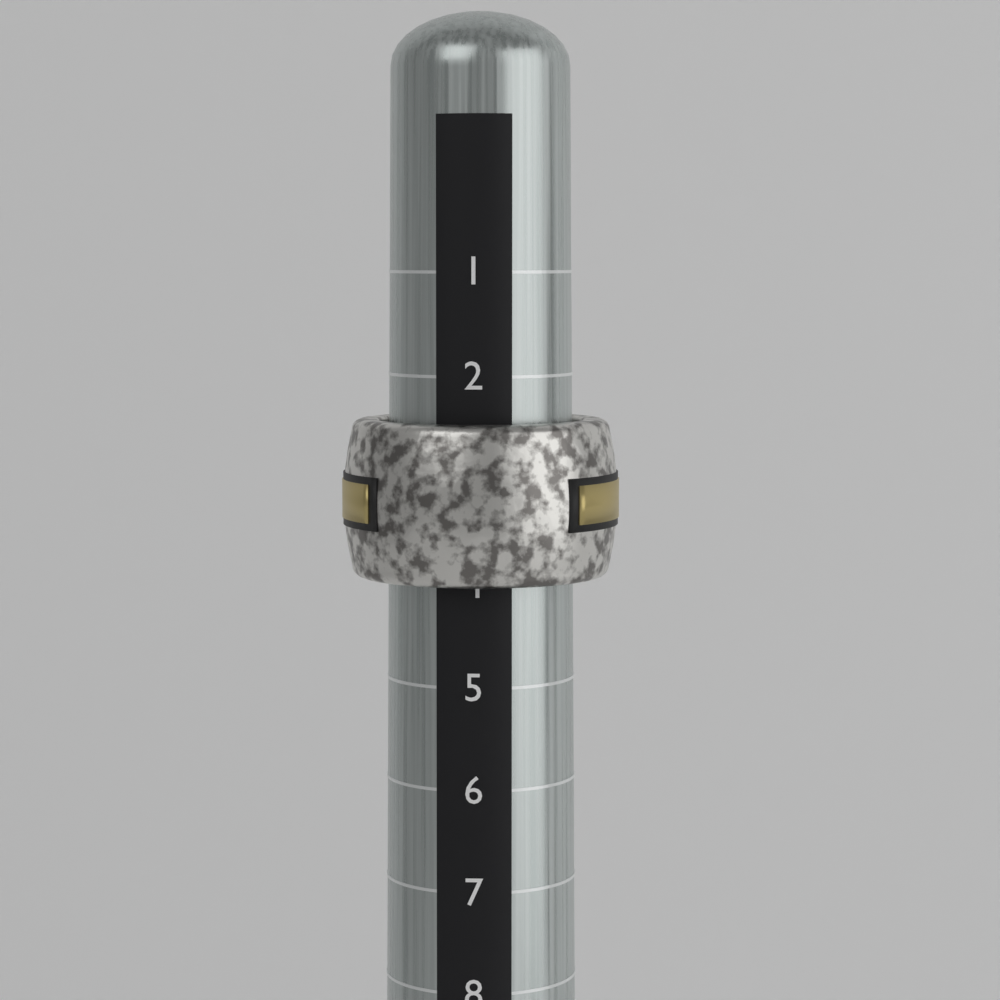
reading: 4 (no unit)
